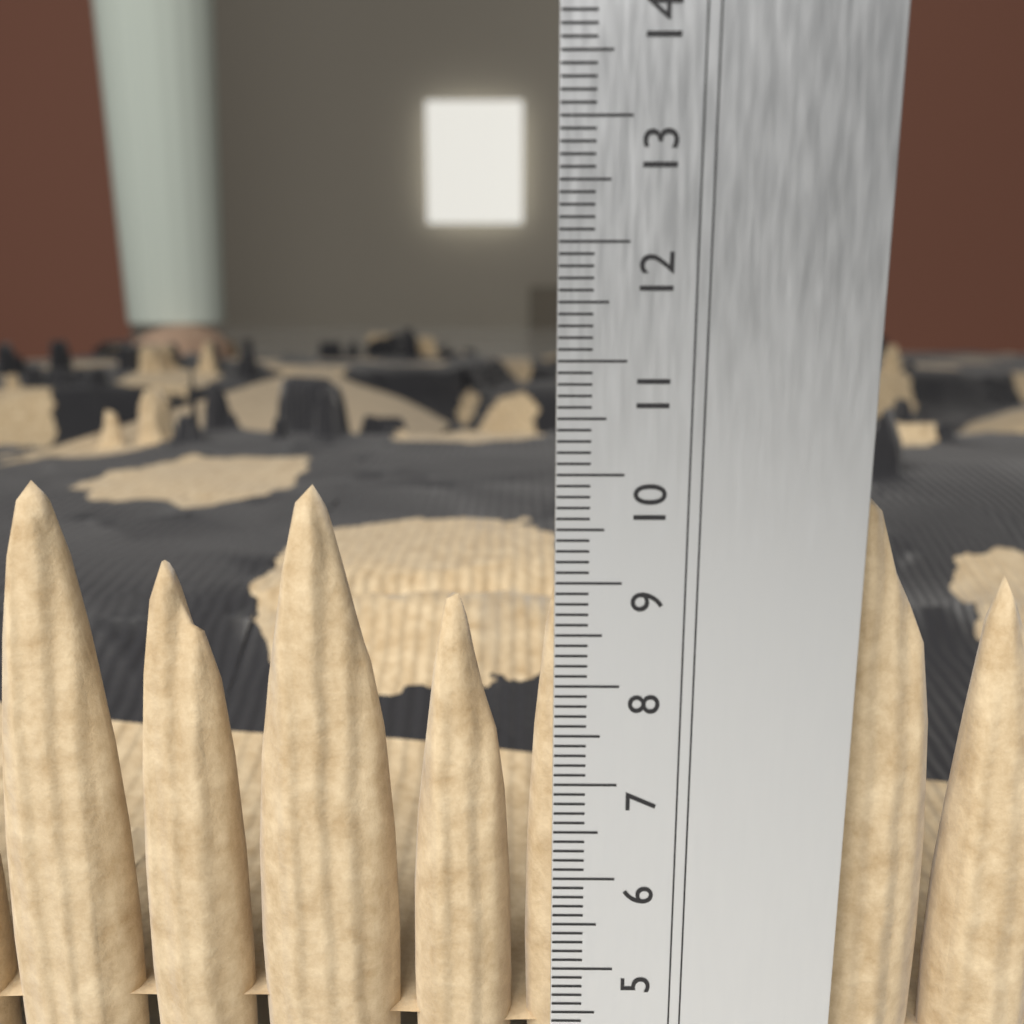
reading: 9.8 cm
